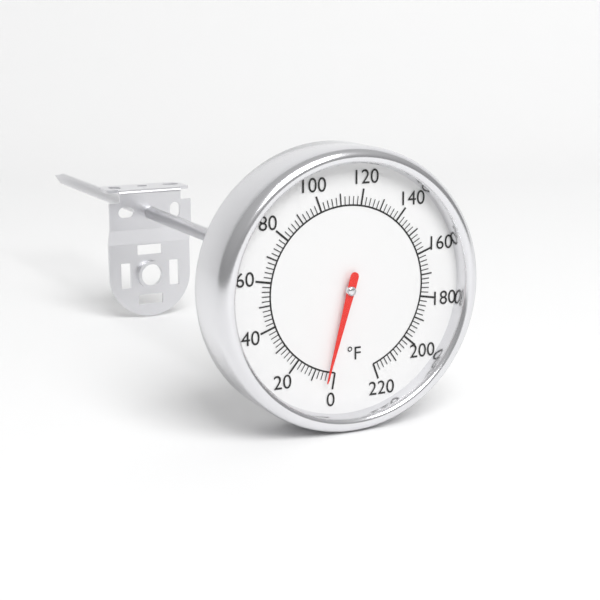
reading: 4 °F
